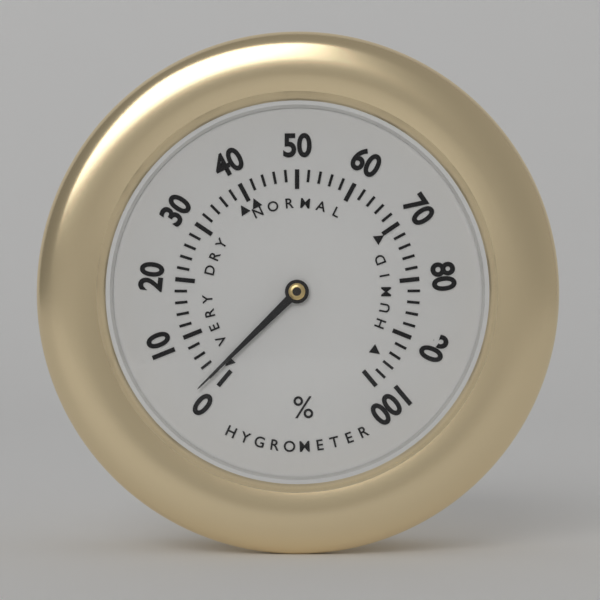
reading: 2 %
